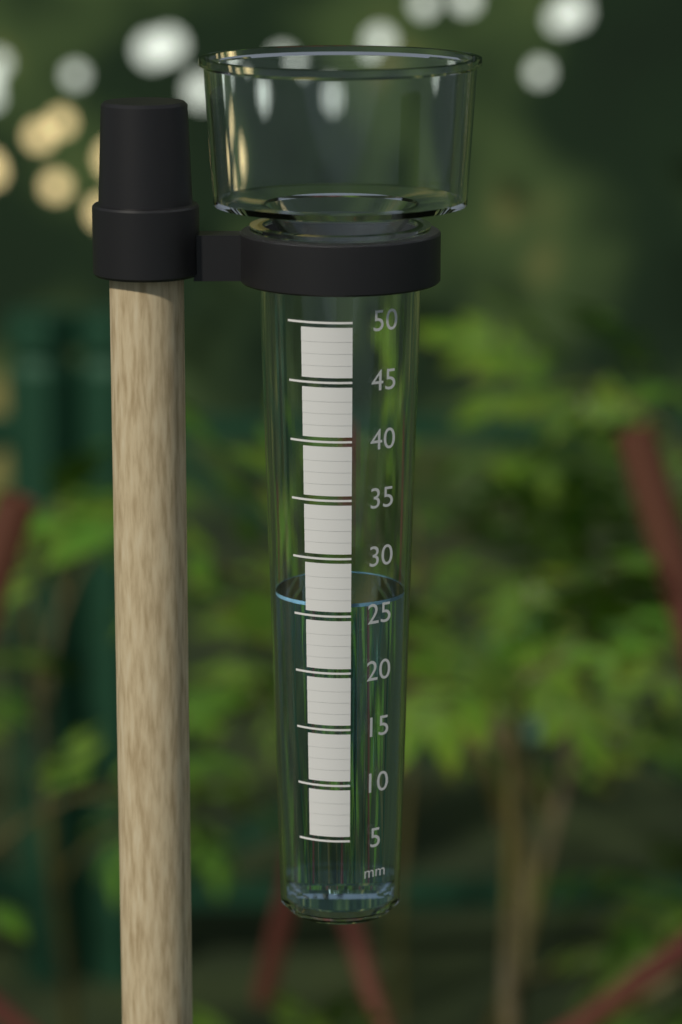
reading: 26 mm
